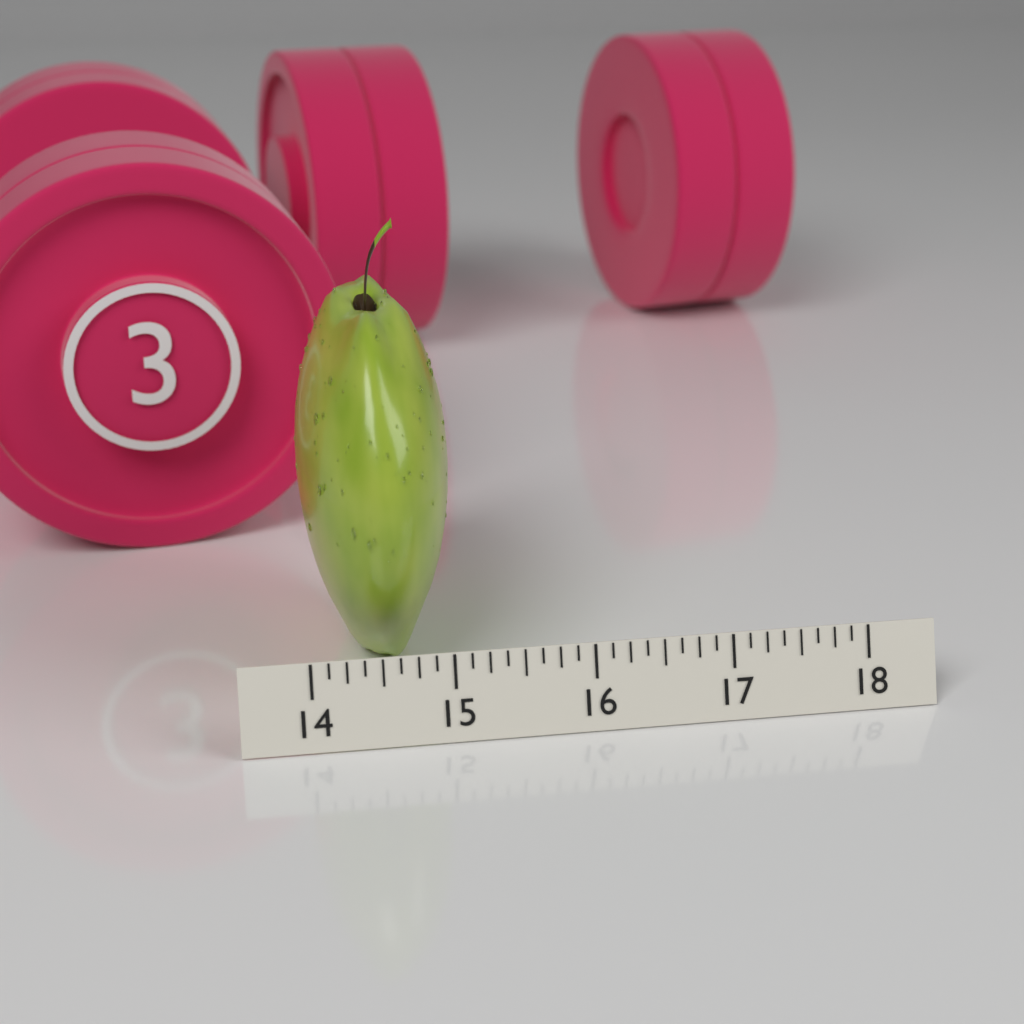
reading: 15.125 (no unit)
